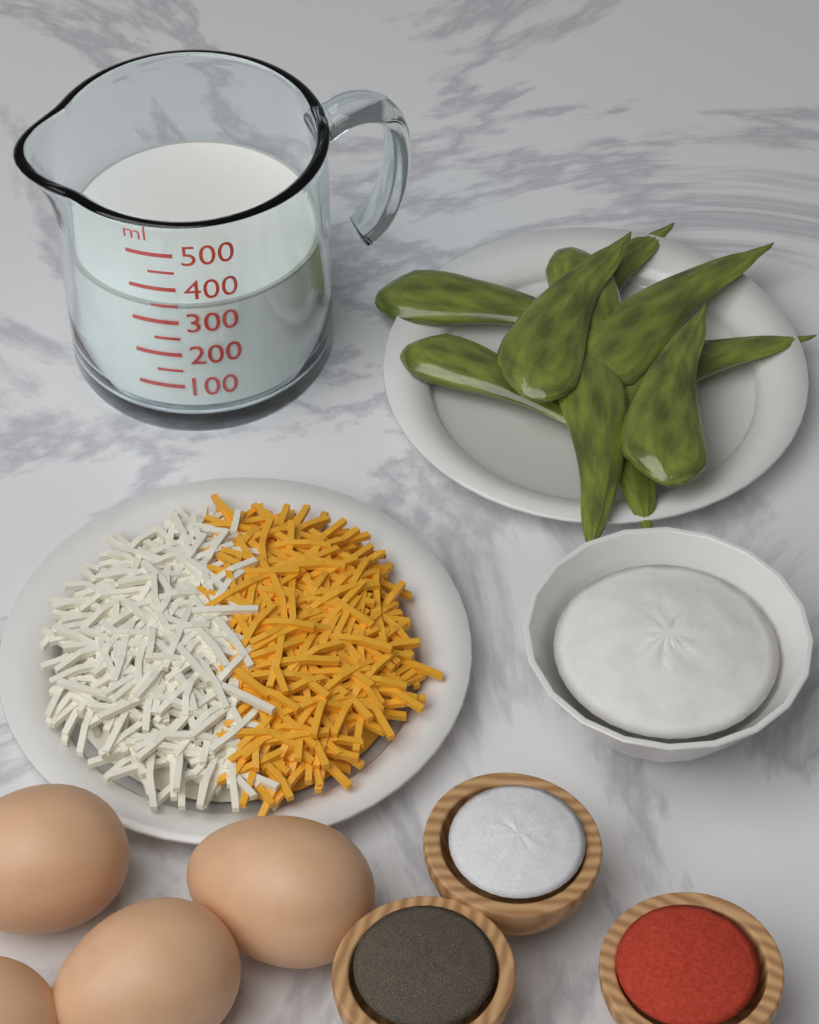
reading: 350 ml
